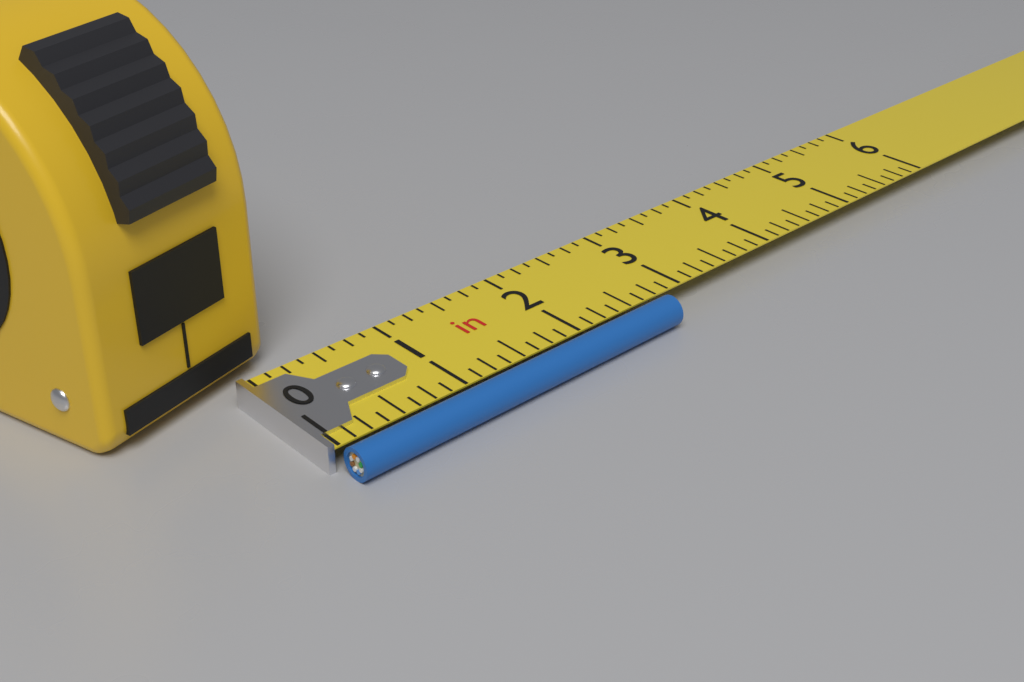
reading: 2.750 in
